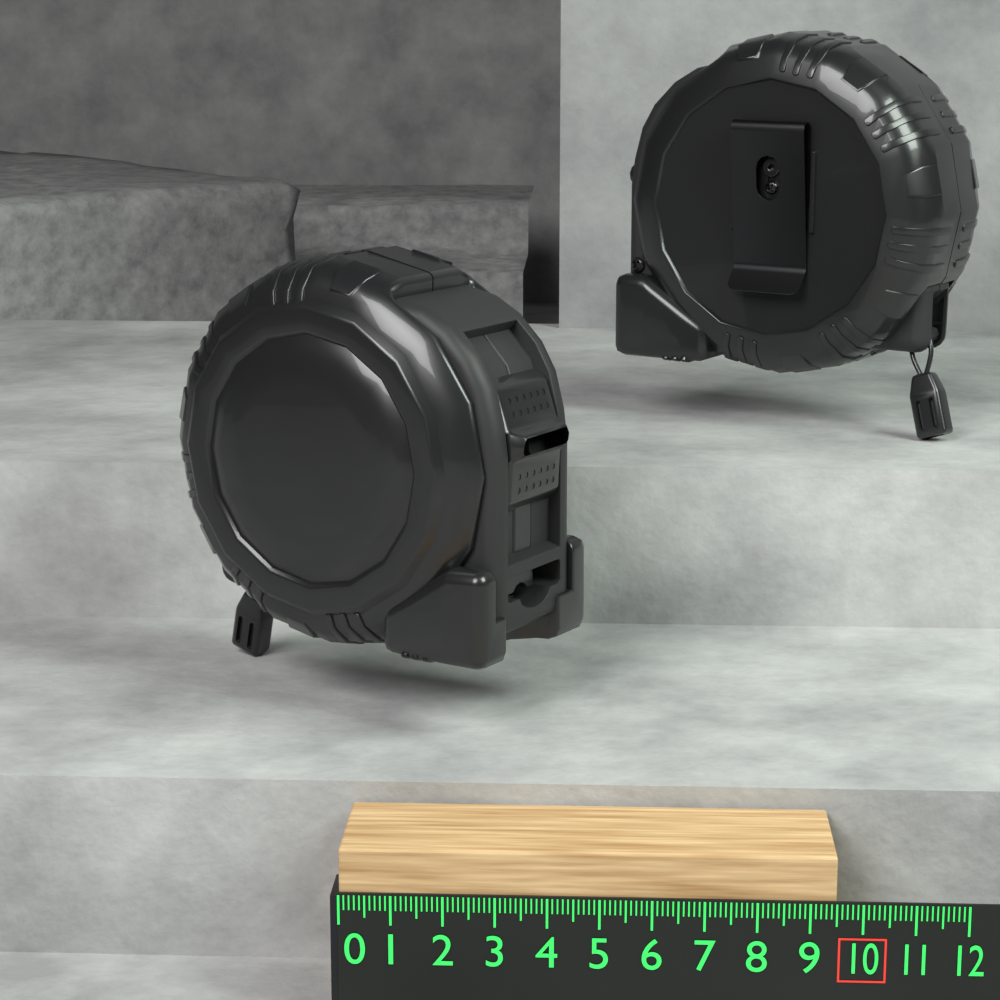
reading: 9.5 (no unit)
